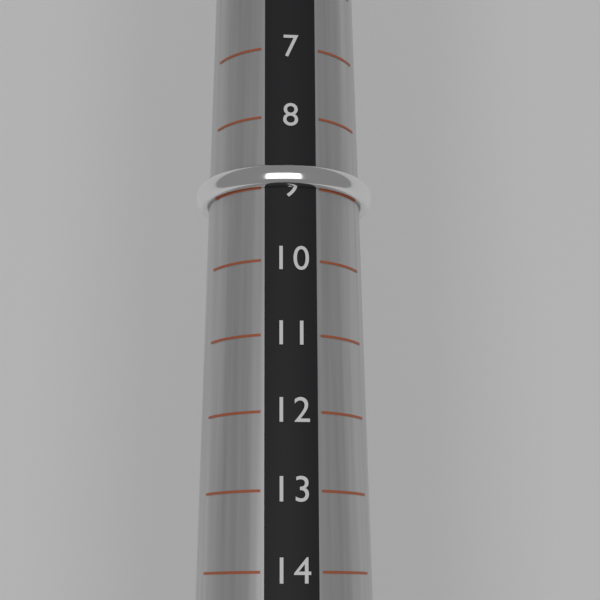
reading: 9 (no unit)
